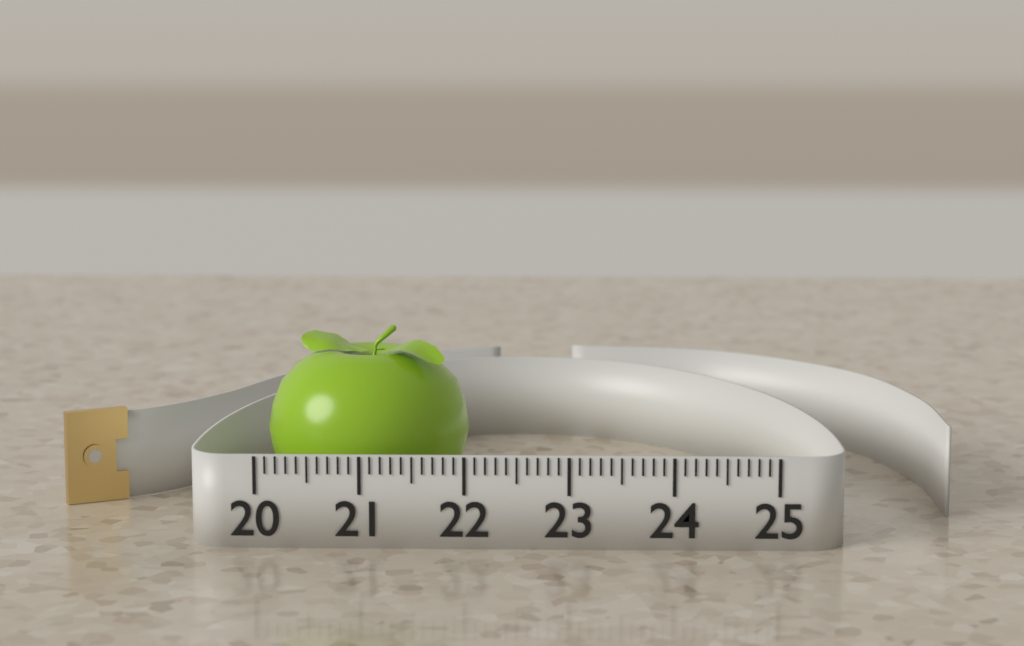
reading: 22.0 (no unit)
